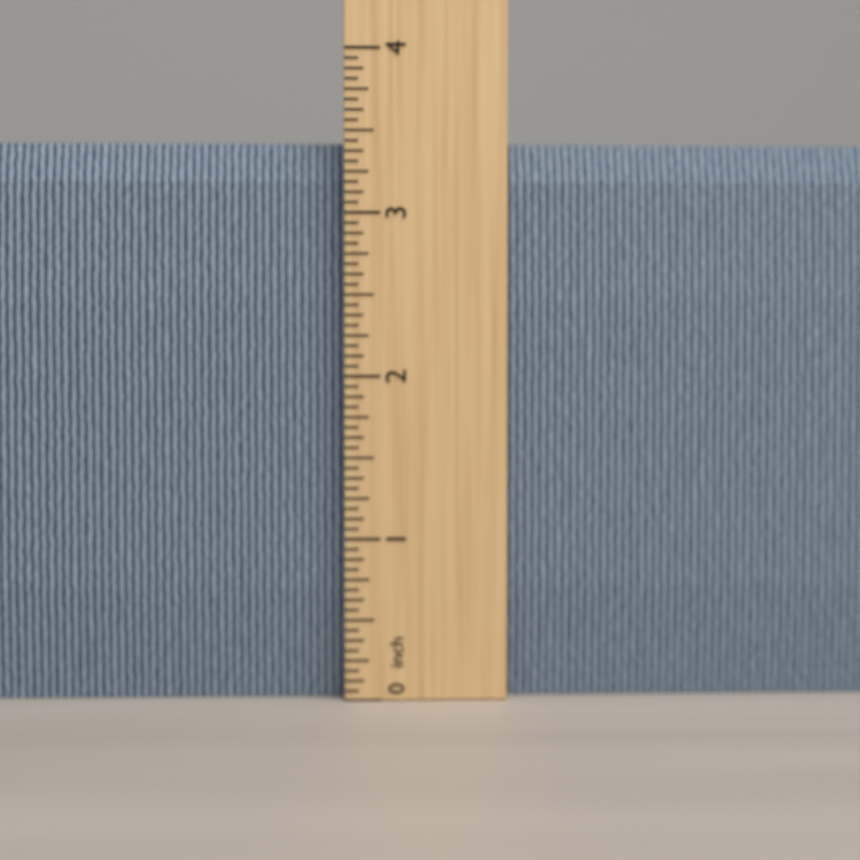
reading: 3.4375 inch
